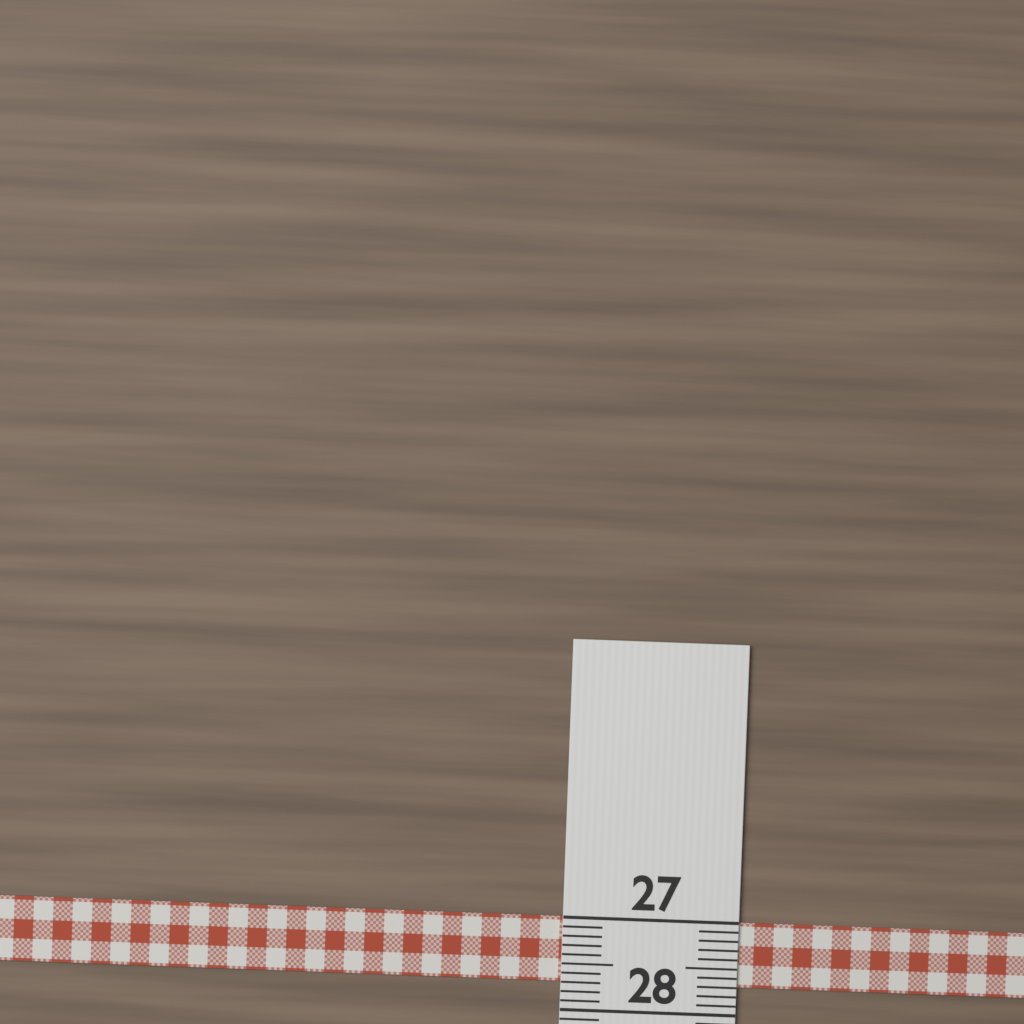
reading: 27.7 (no unit)
